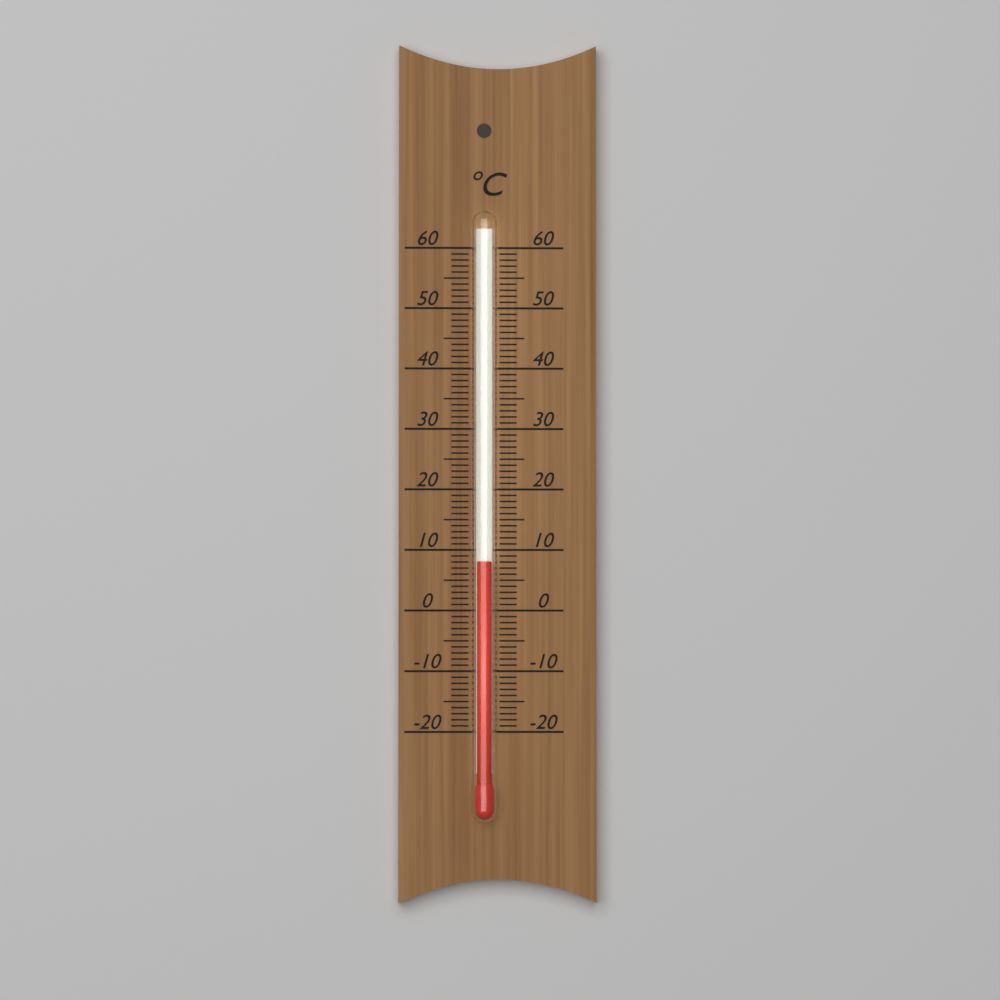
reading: 8 °C
